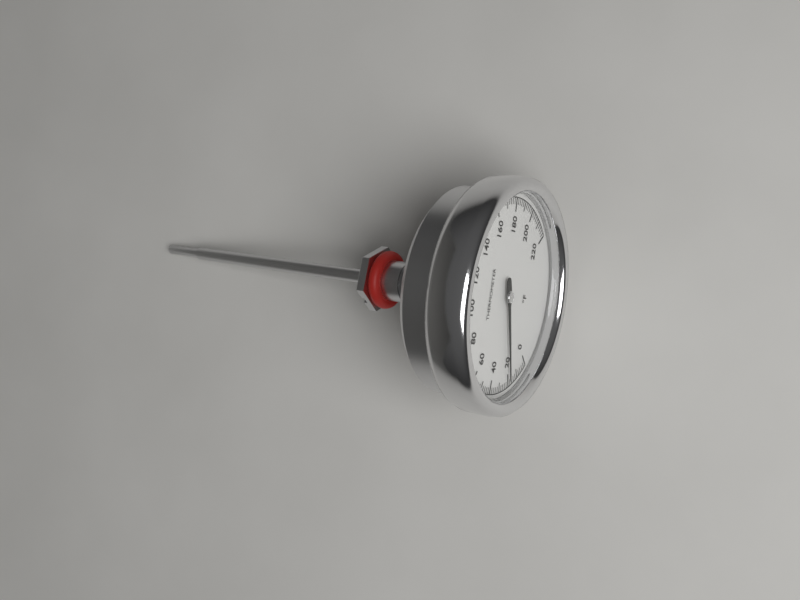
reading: 20 °F
